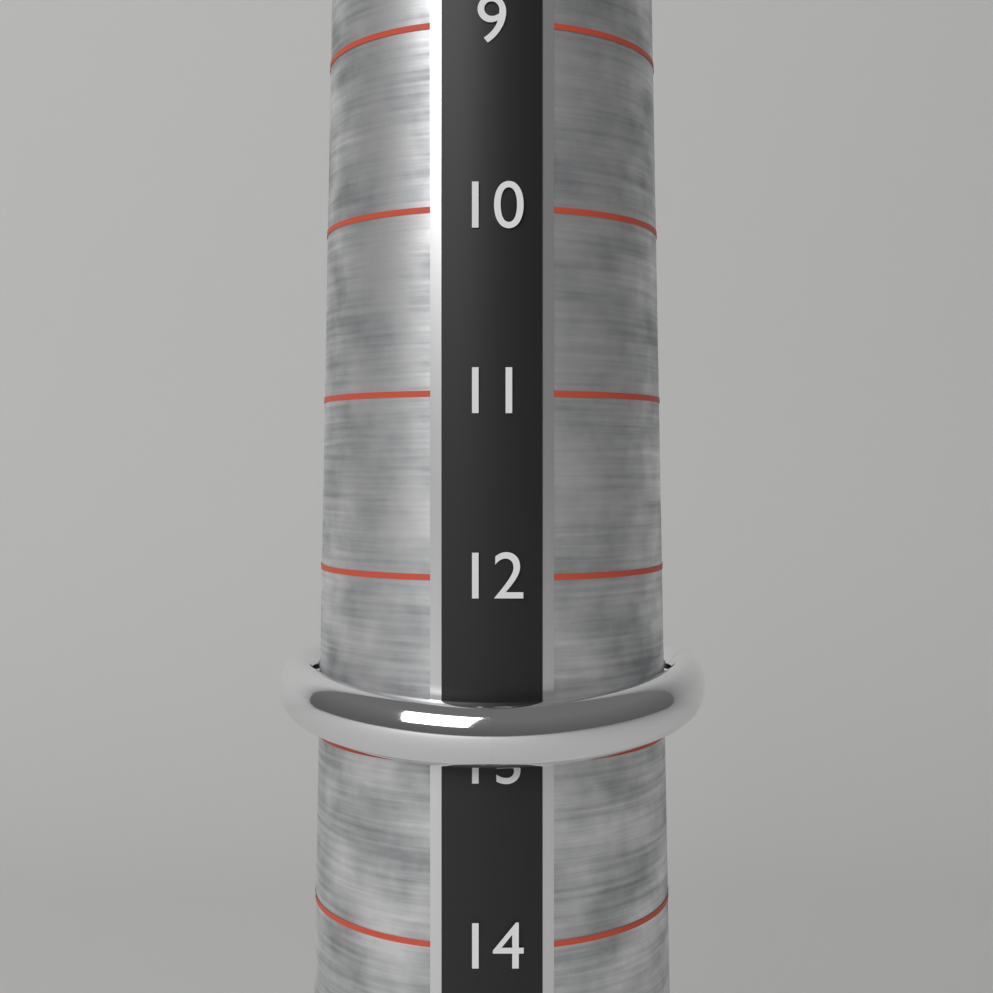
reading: 13 (no unit)
